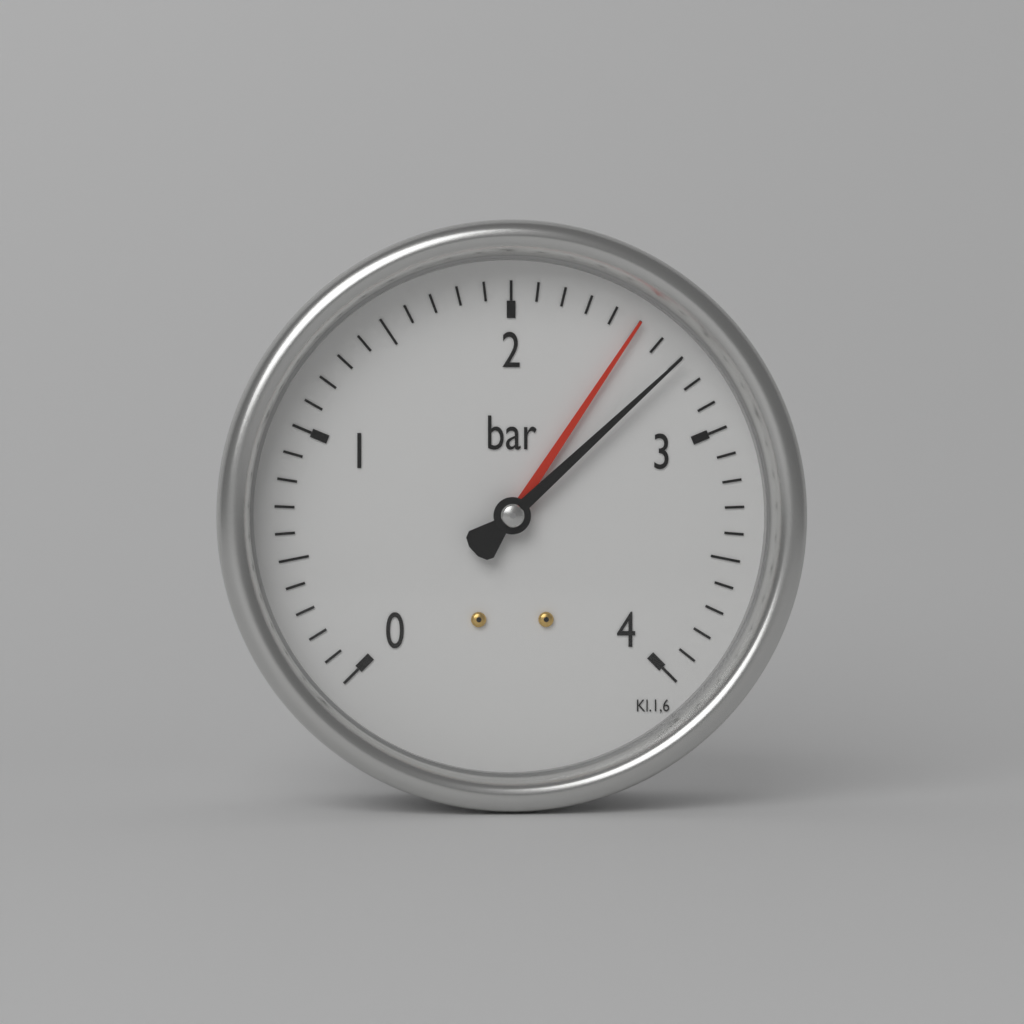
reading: 2.7 bar
